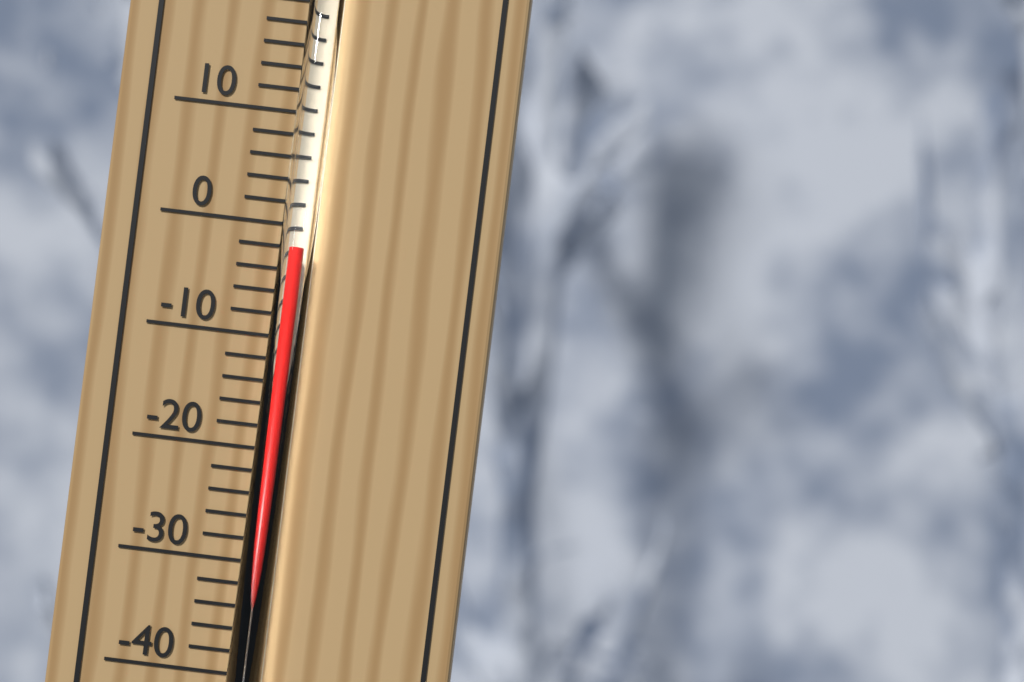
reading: -2 °C
